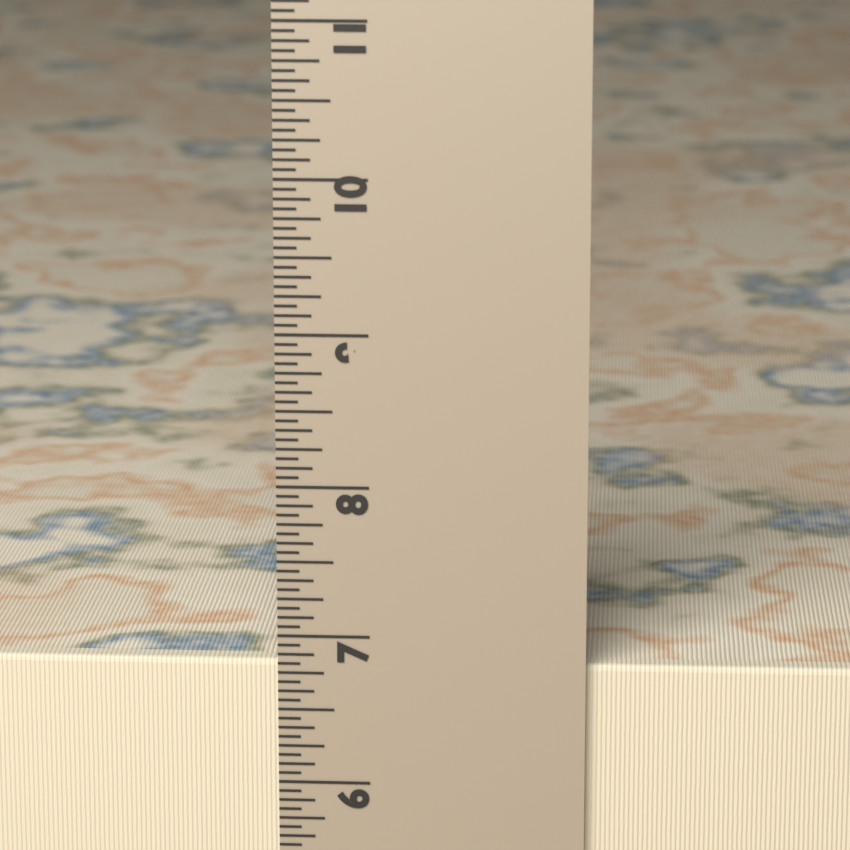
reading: 6.8125 in
